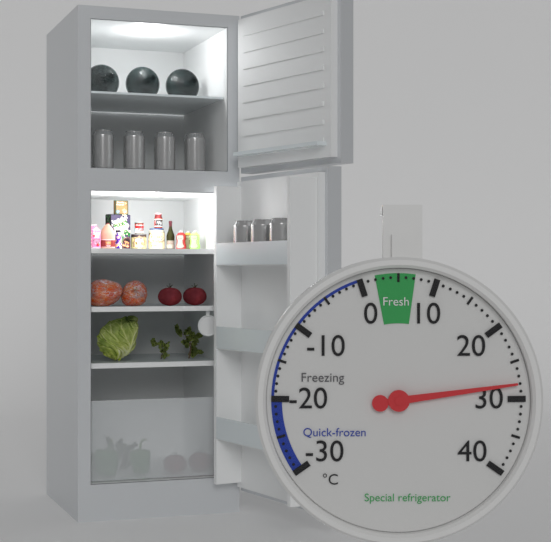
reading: 28 °C
